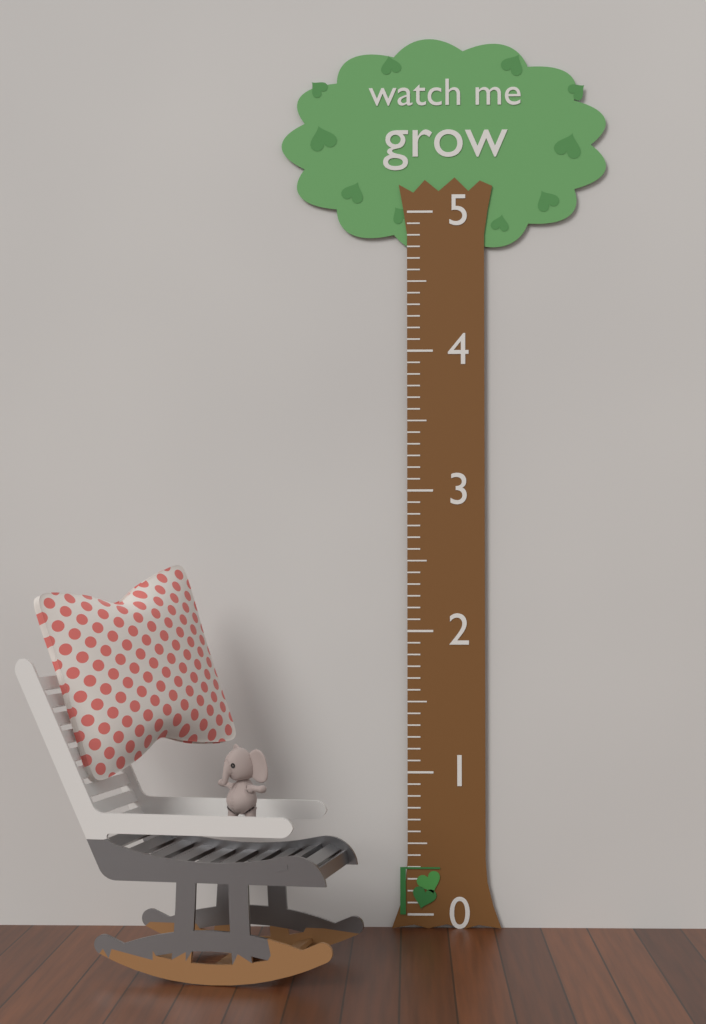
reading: 0.333333 (no unit)
